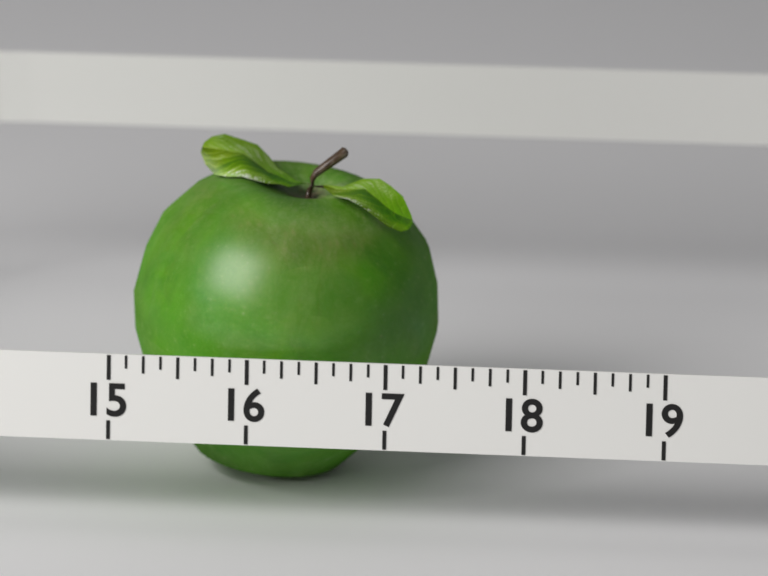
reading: 17.250 (no unit)
